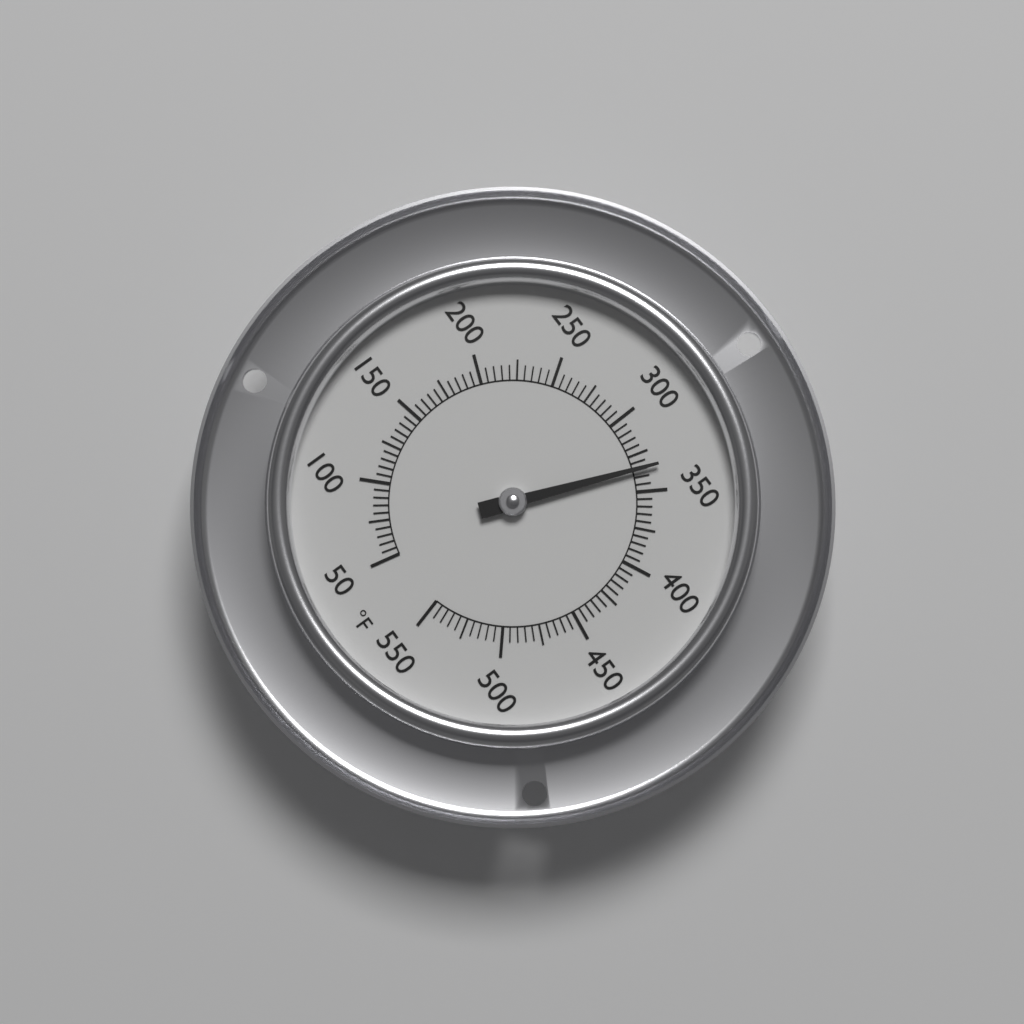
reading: 335 °F
